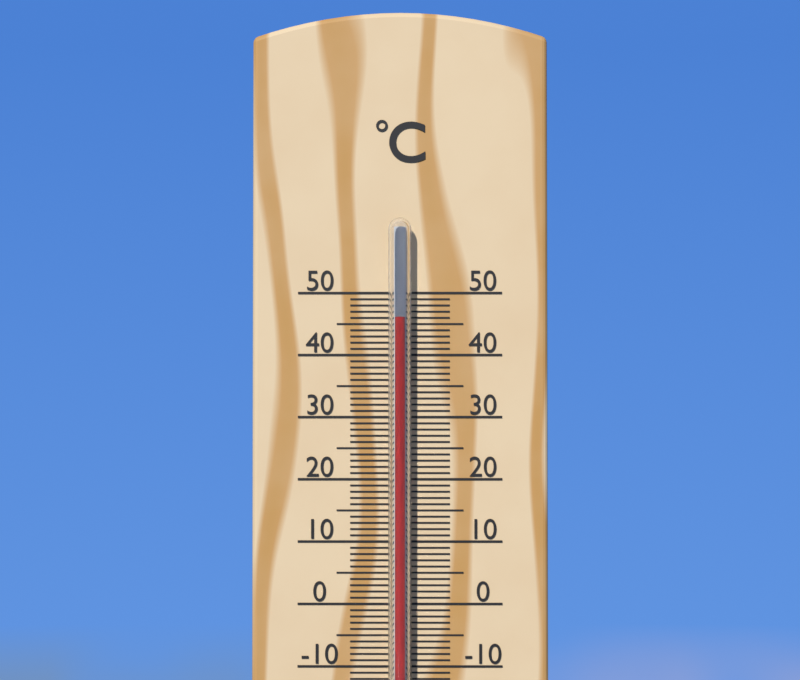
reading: 46 °C
